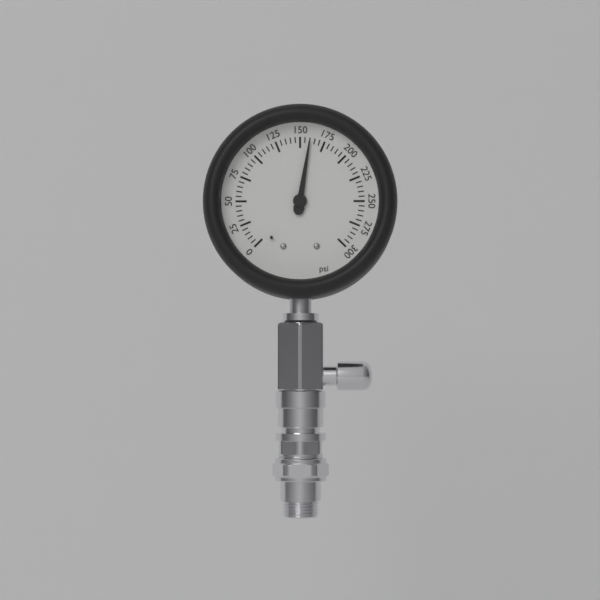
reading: 160 psi
